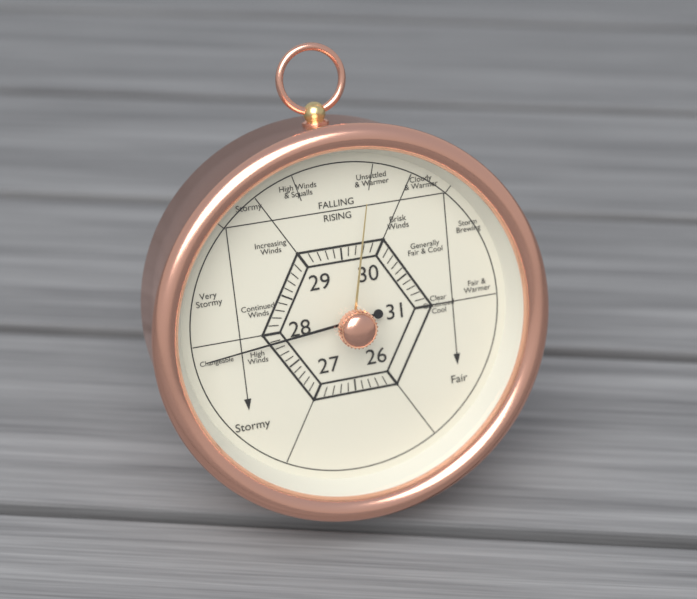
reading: 27.9 (no unit)
